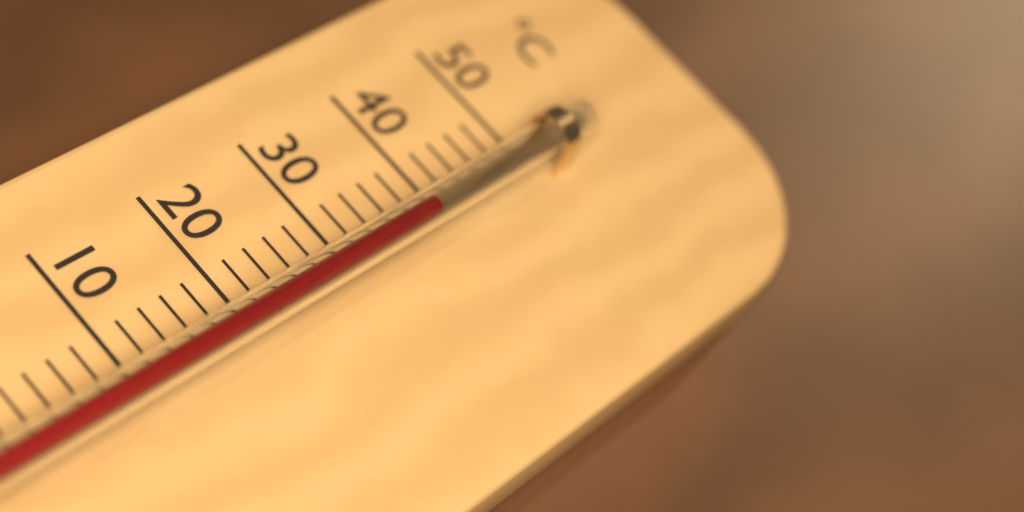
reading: 38 °C
